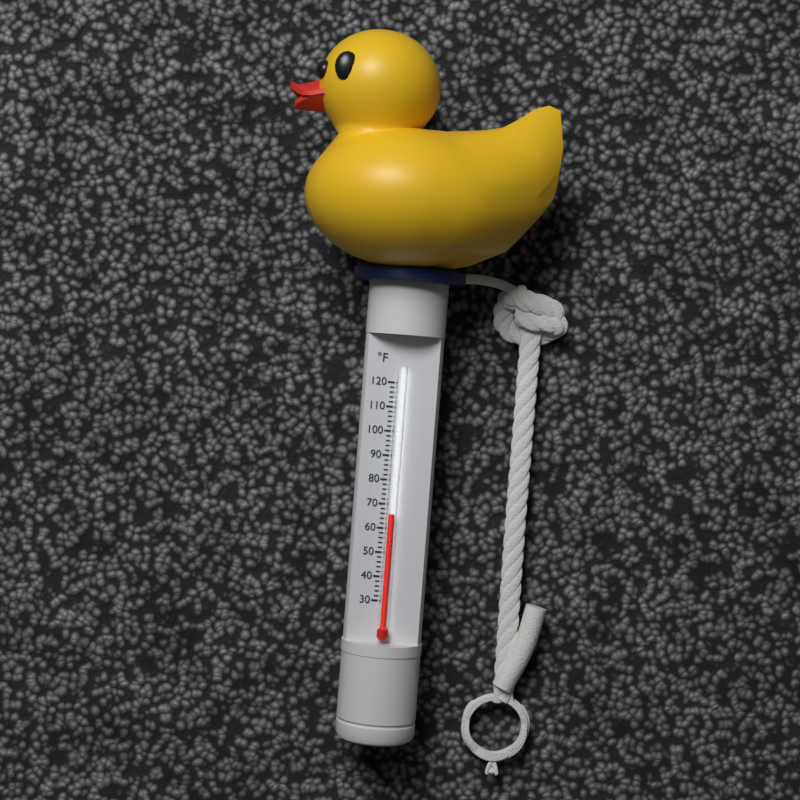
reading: 66 °F
